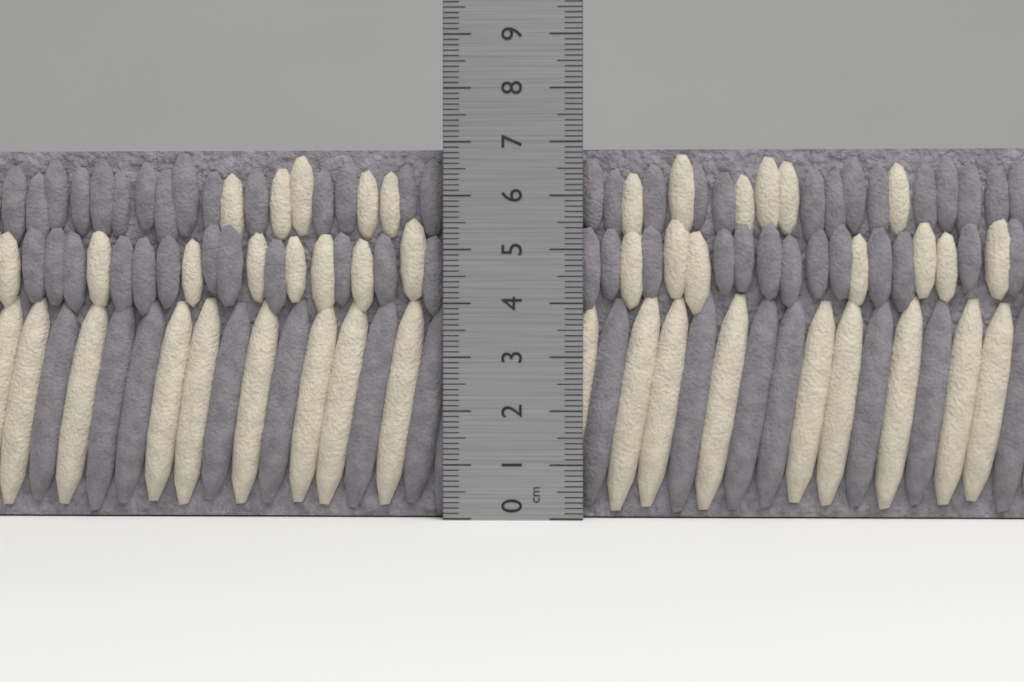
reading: 6.9 cm
